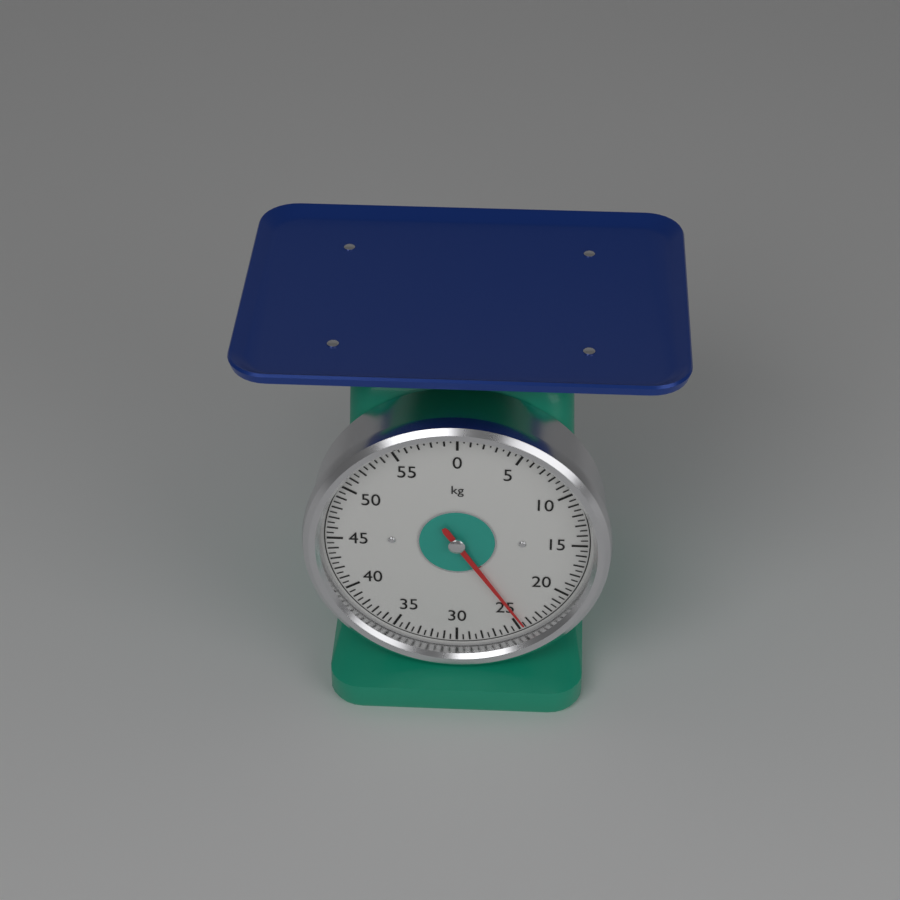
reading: 24.5 kg
